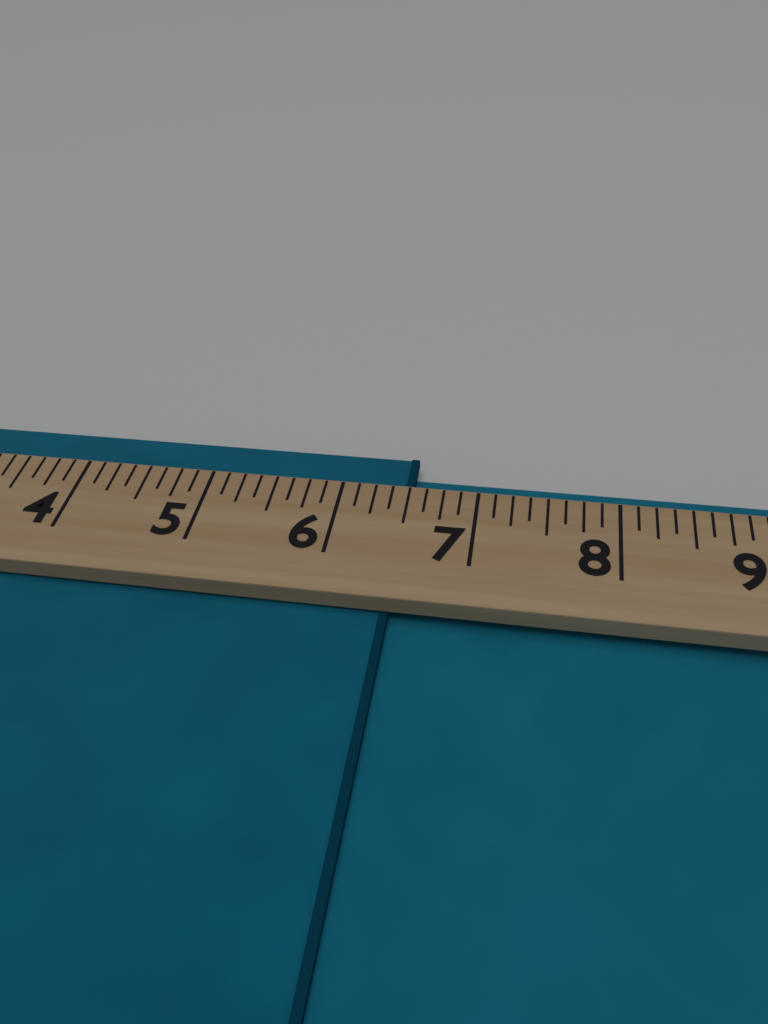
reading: 6.500 (no unit)
